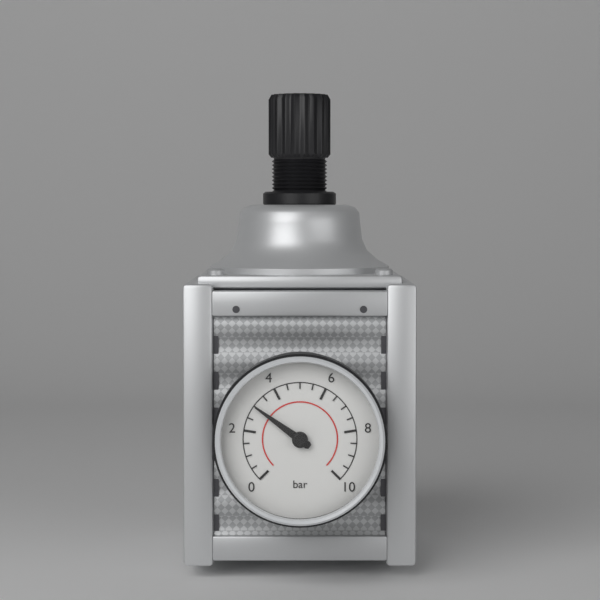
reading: 3.0 bar
